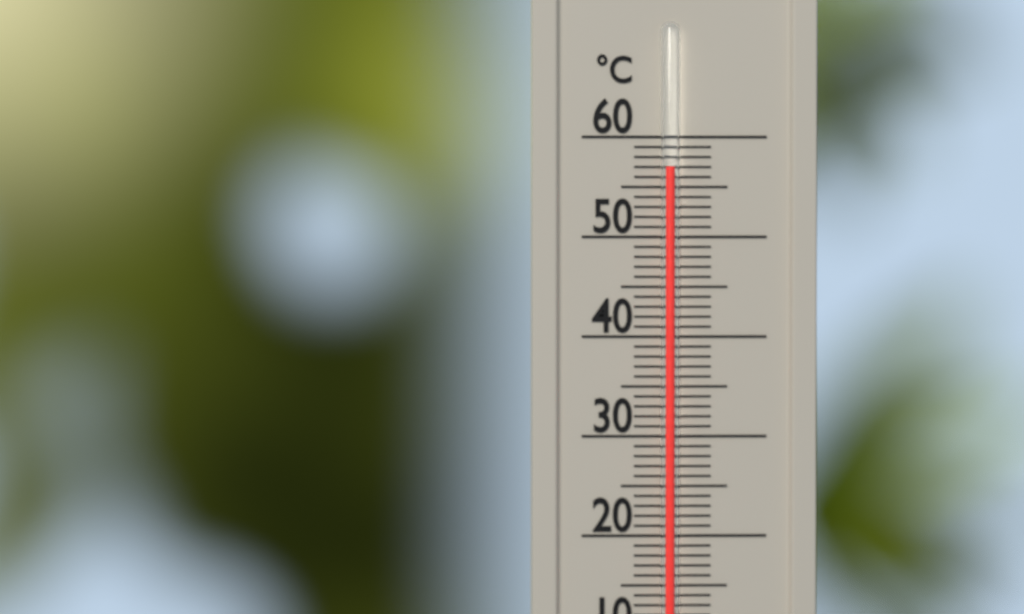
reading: 57 °C
